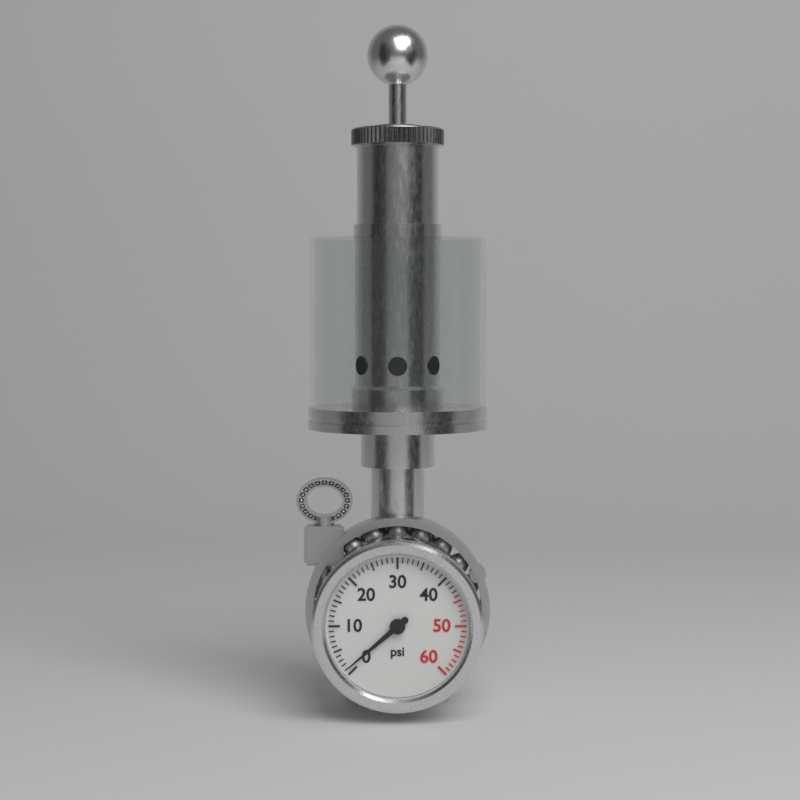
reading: 1 psi
